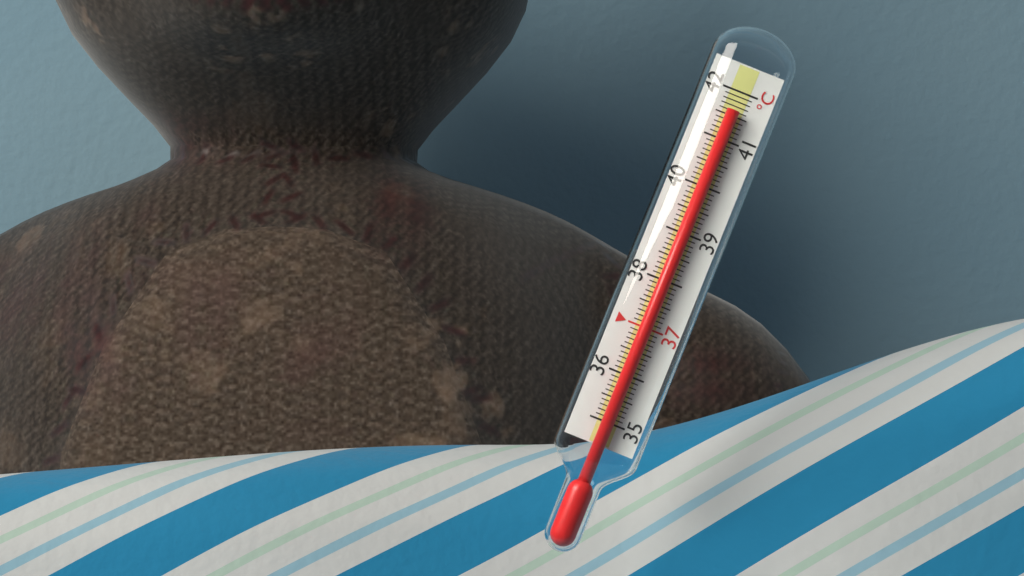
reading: 41.6 °C
